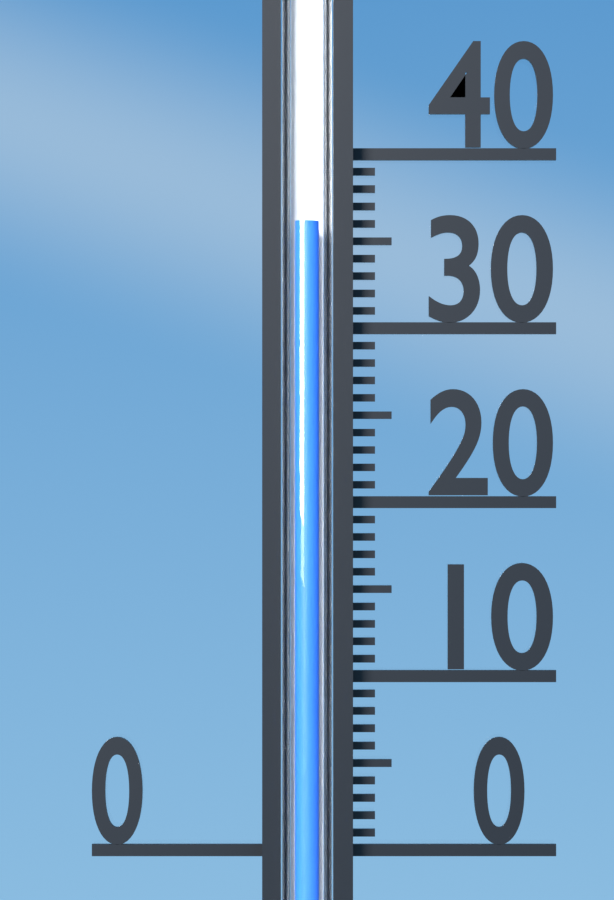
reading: 36 (no unit)
